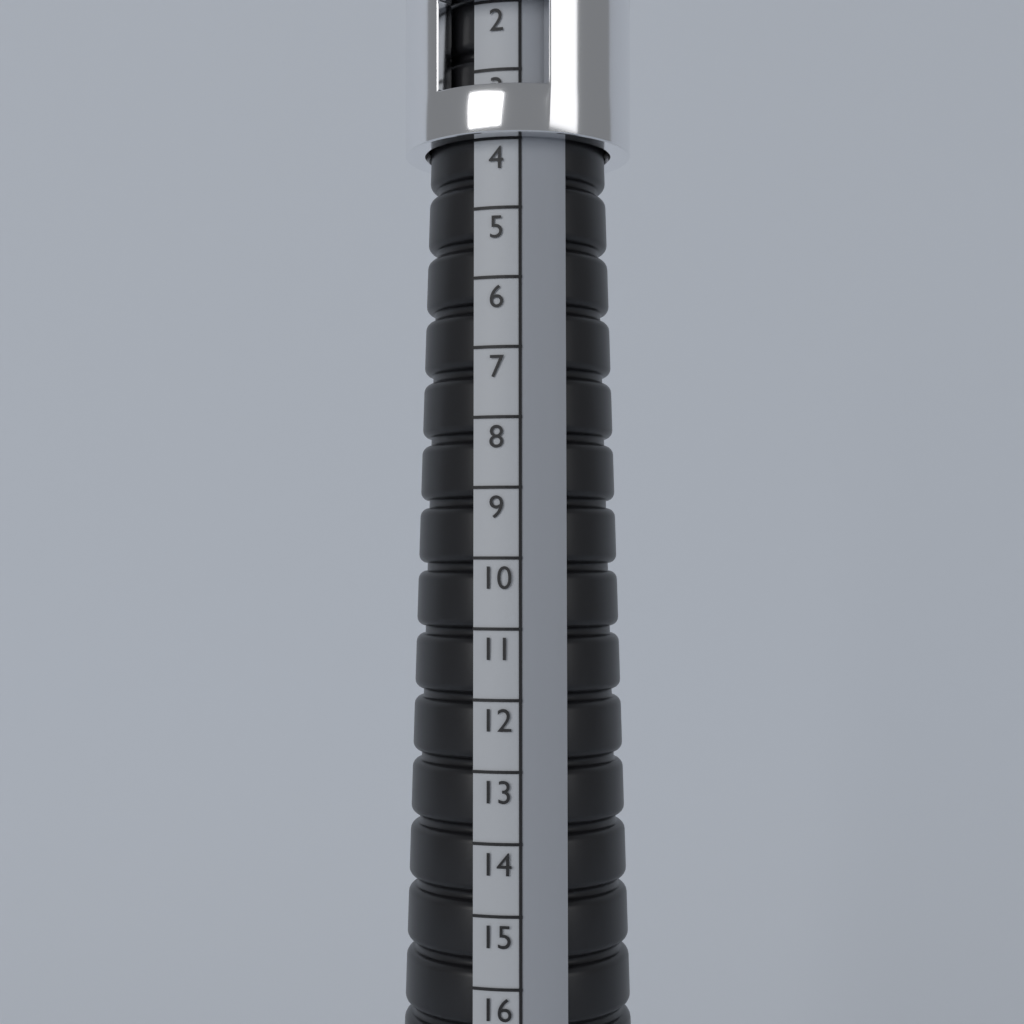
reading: 4 (no unit)
